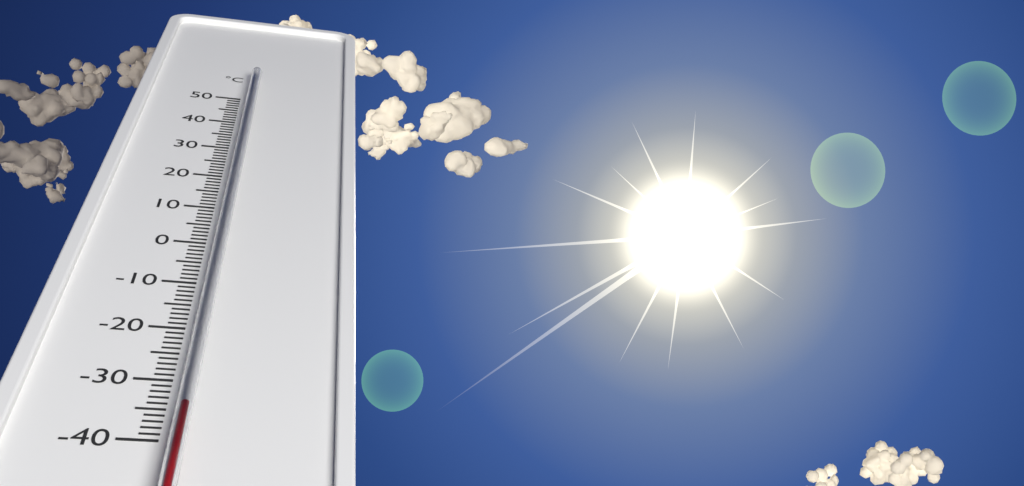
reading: -36 °C
